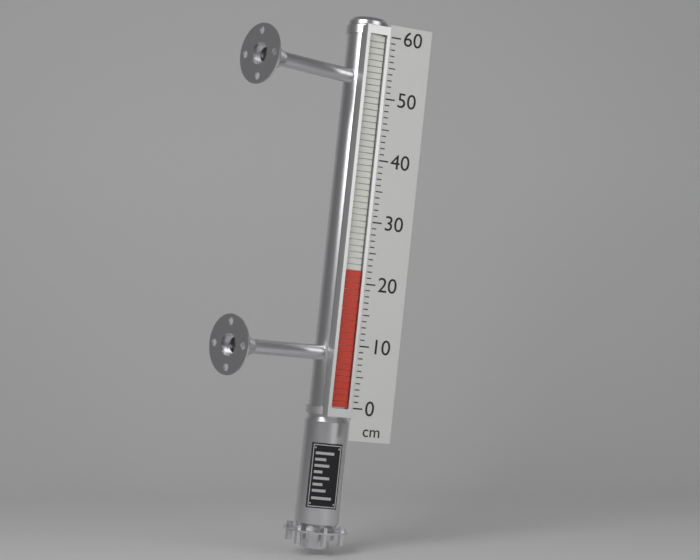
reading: 22 cm
